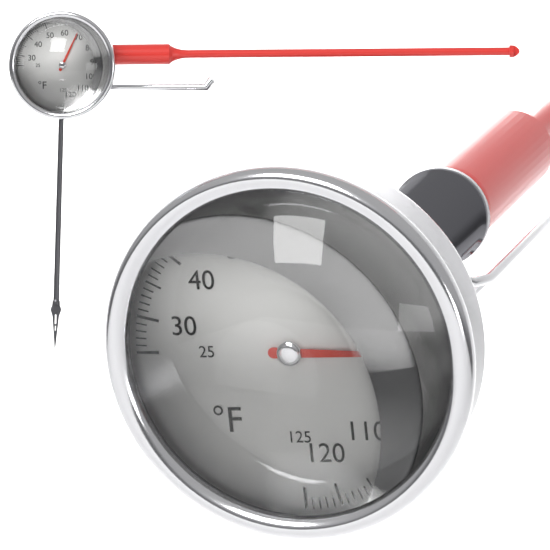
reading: 92 °F
